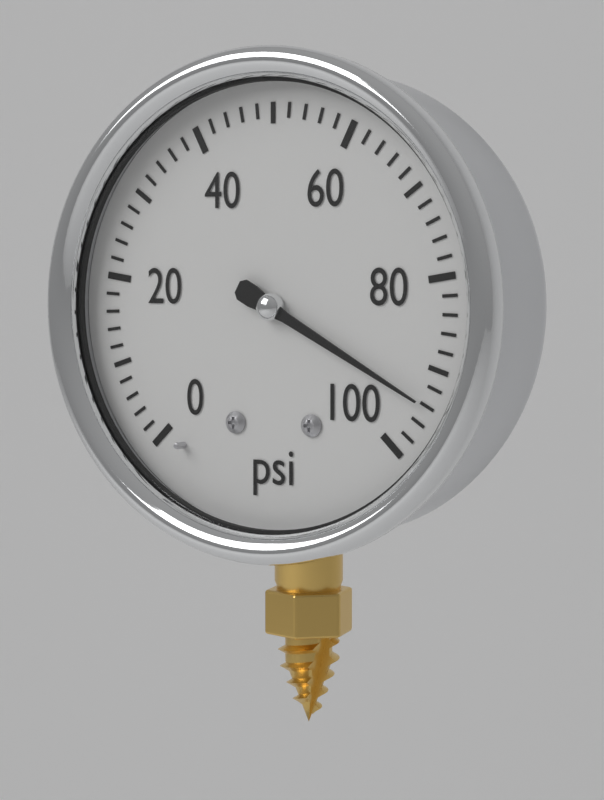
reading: 94 psi
